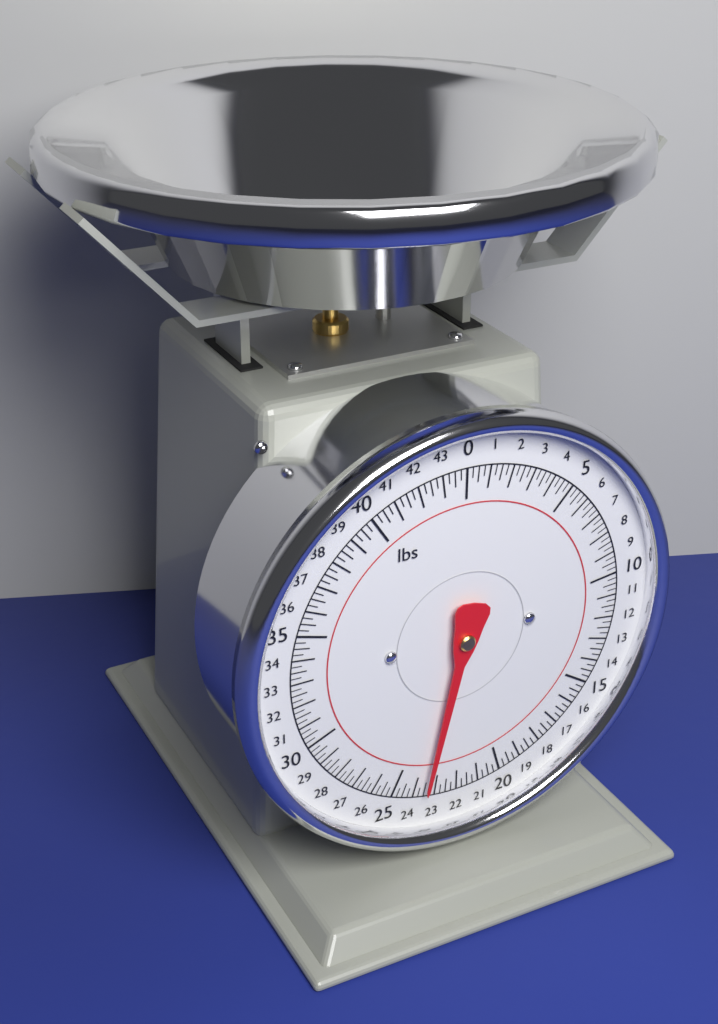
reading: 23.50 lbs
